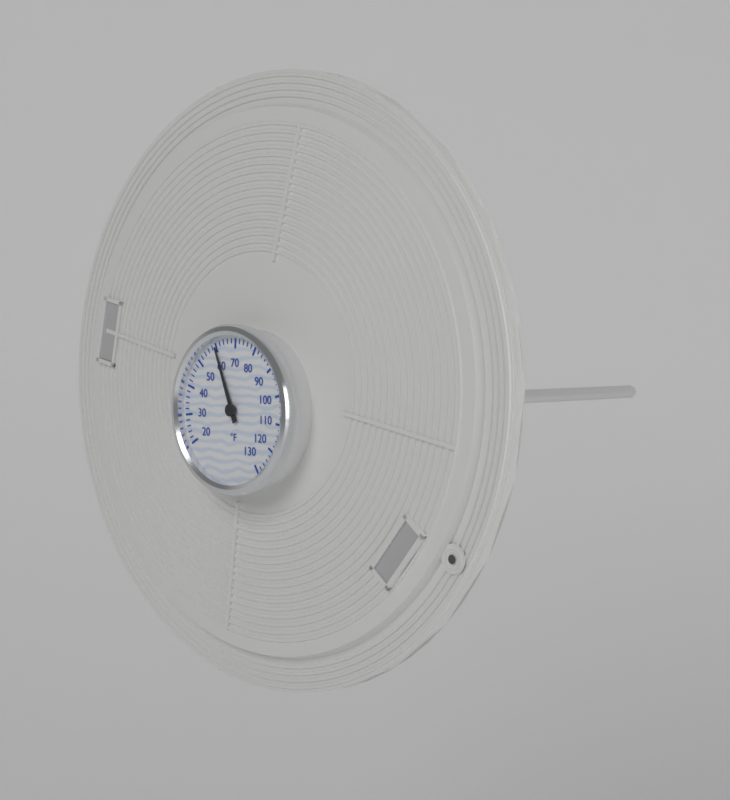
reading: 60 °F
